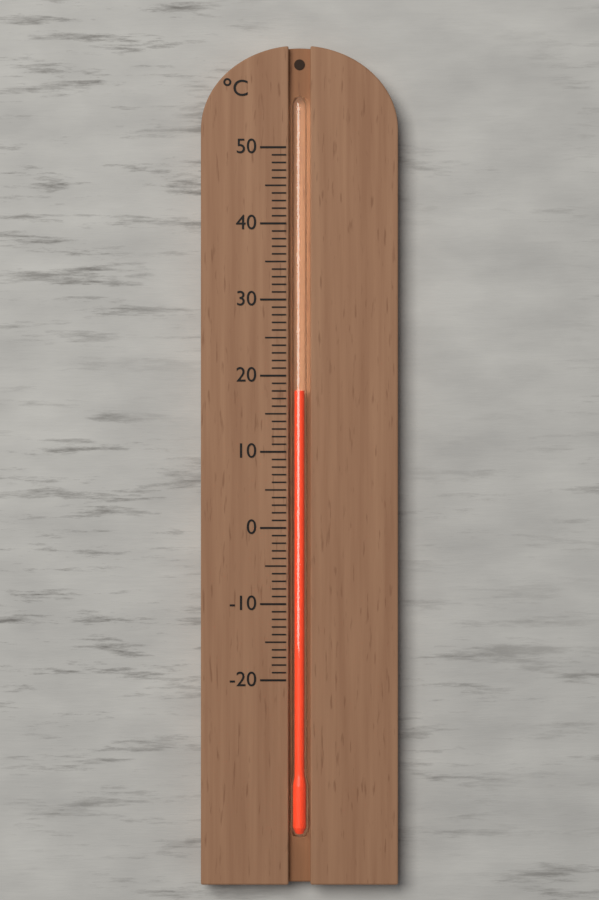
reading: 18 °C
